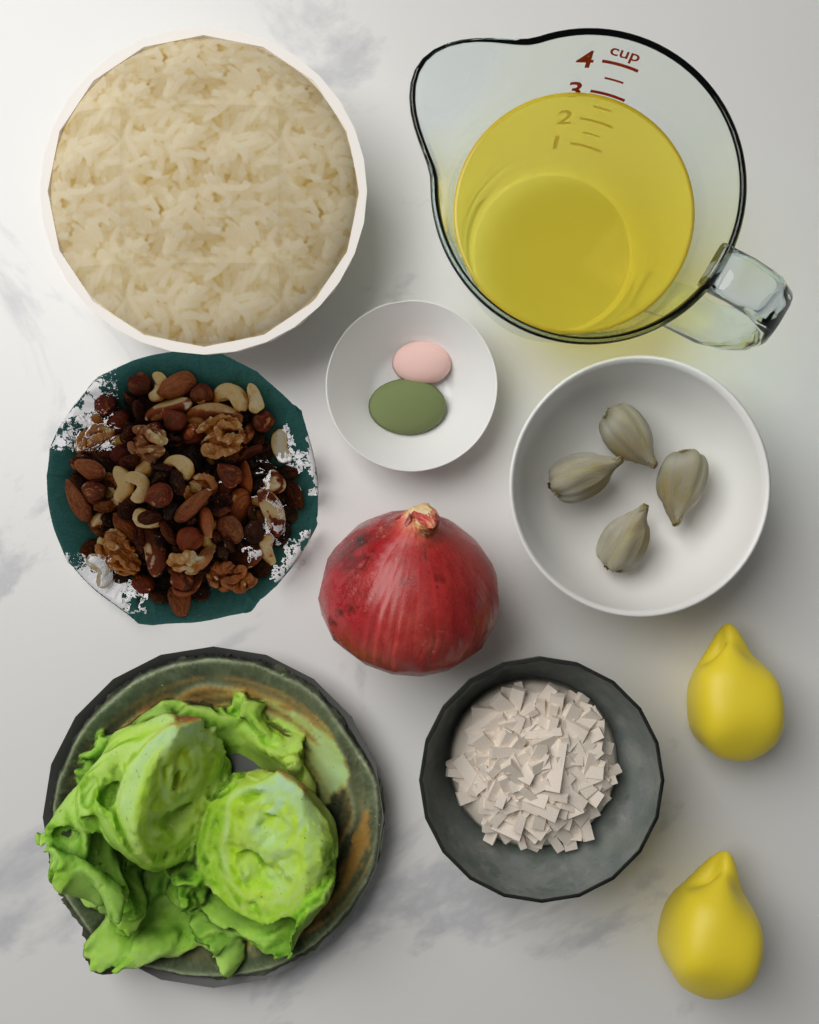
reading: 3.0 cup
